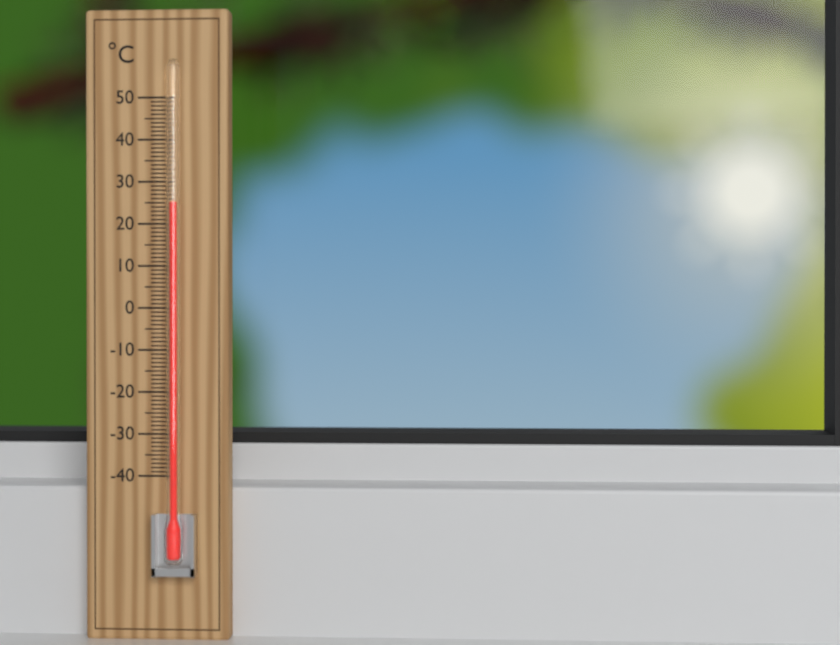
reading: 25 °C
